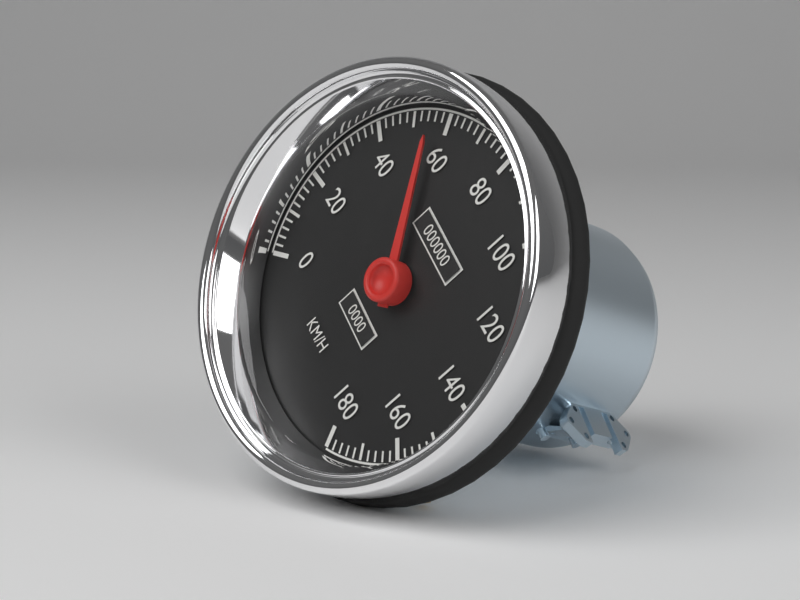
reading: 56 km/h
